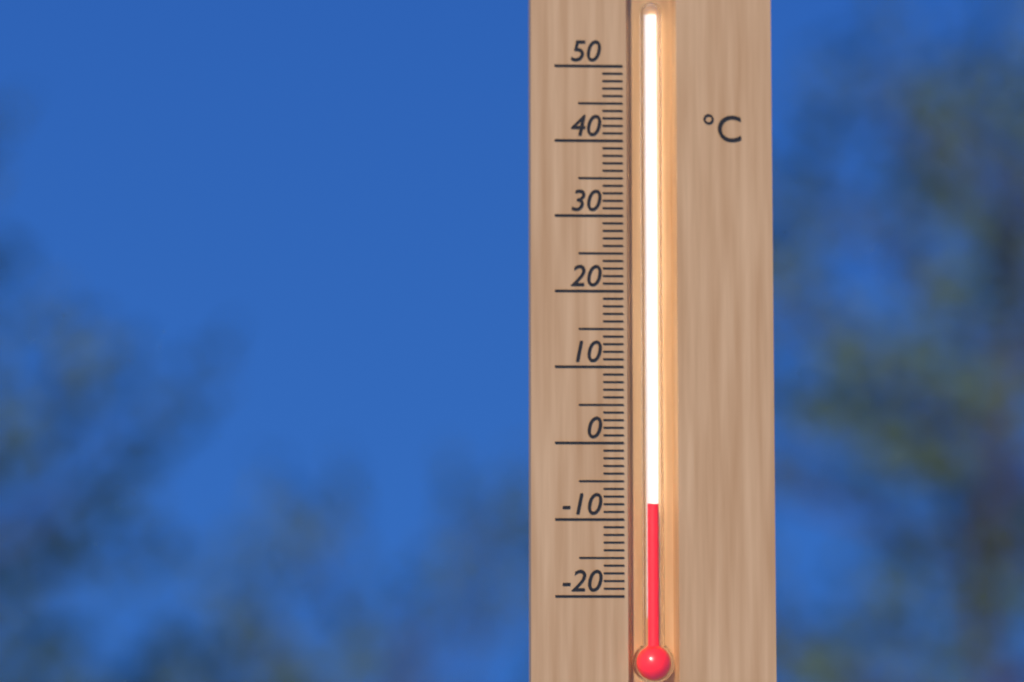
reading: -8 °C
